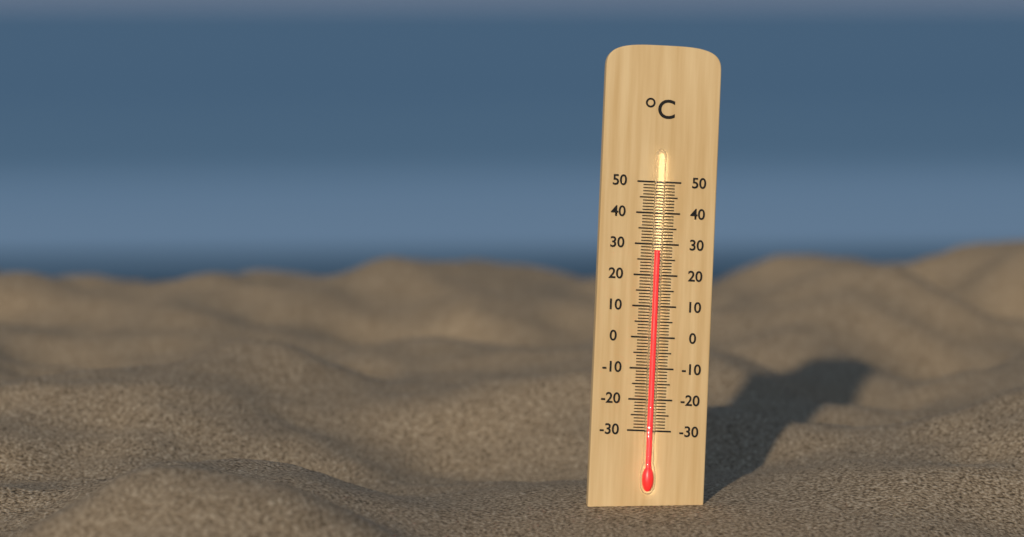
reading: 28 °C
